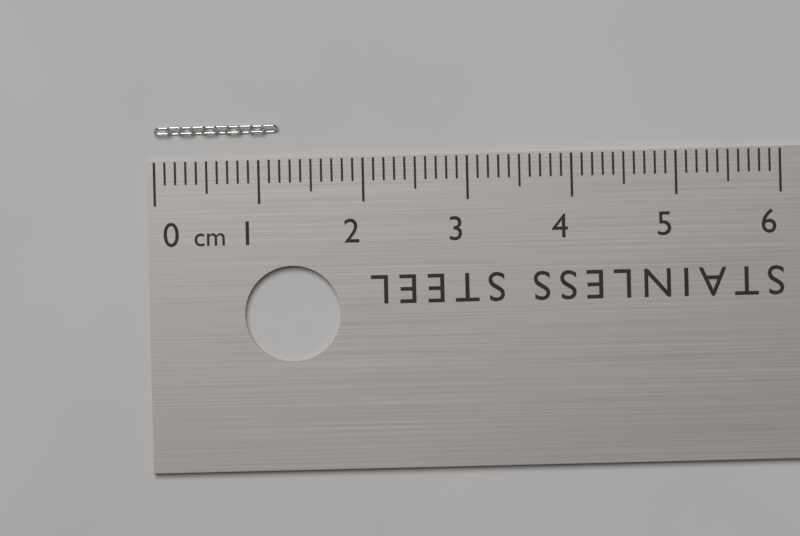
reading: 1.2 cm
